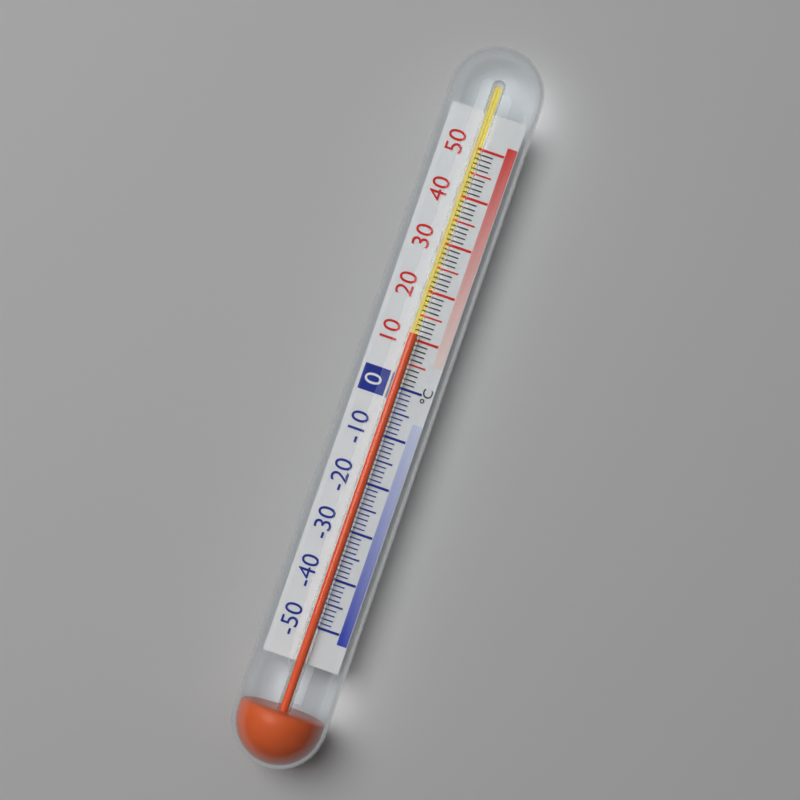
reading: 11 °C
